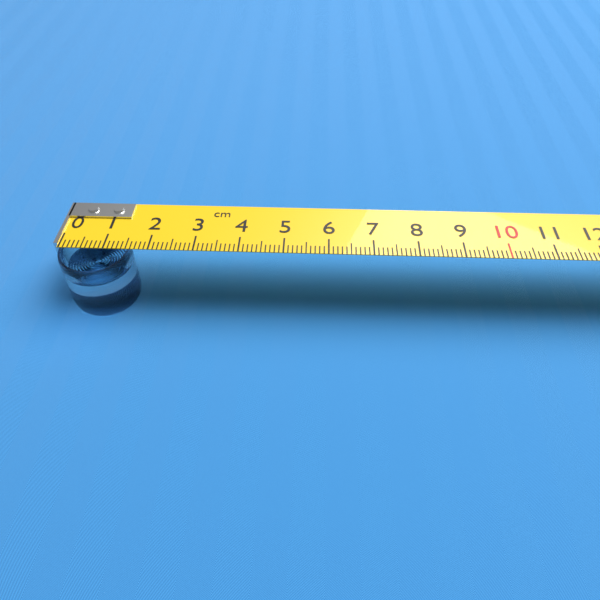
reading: 1.6 cm
